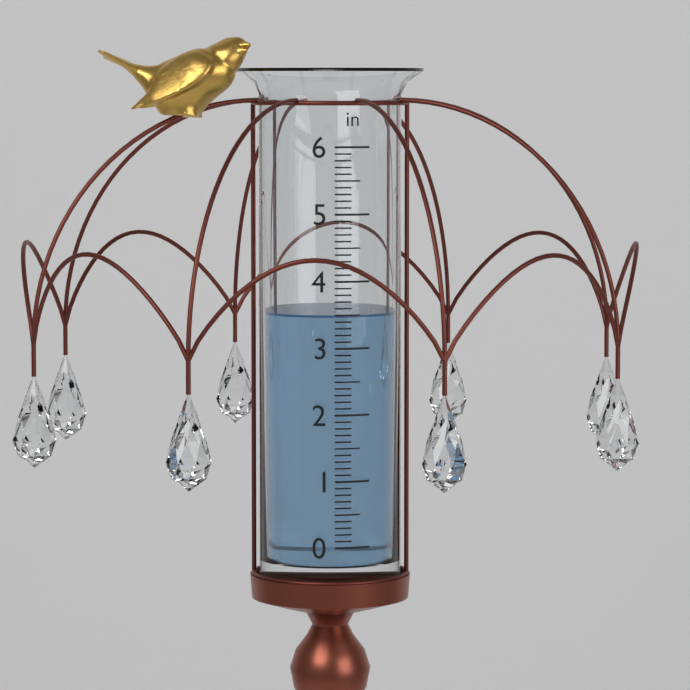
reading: 3.5 in
